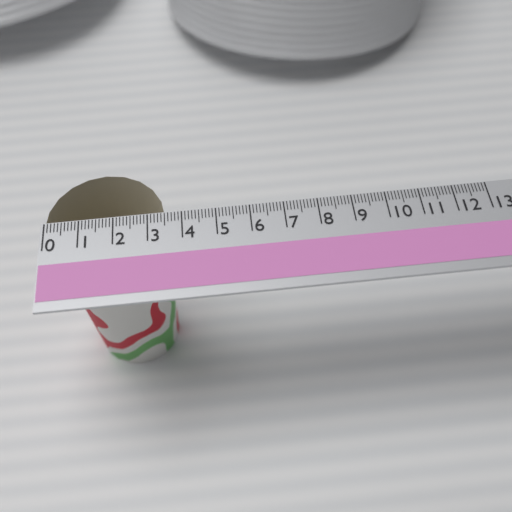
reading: 3.5 (no unit)
